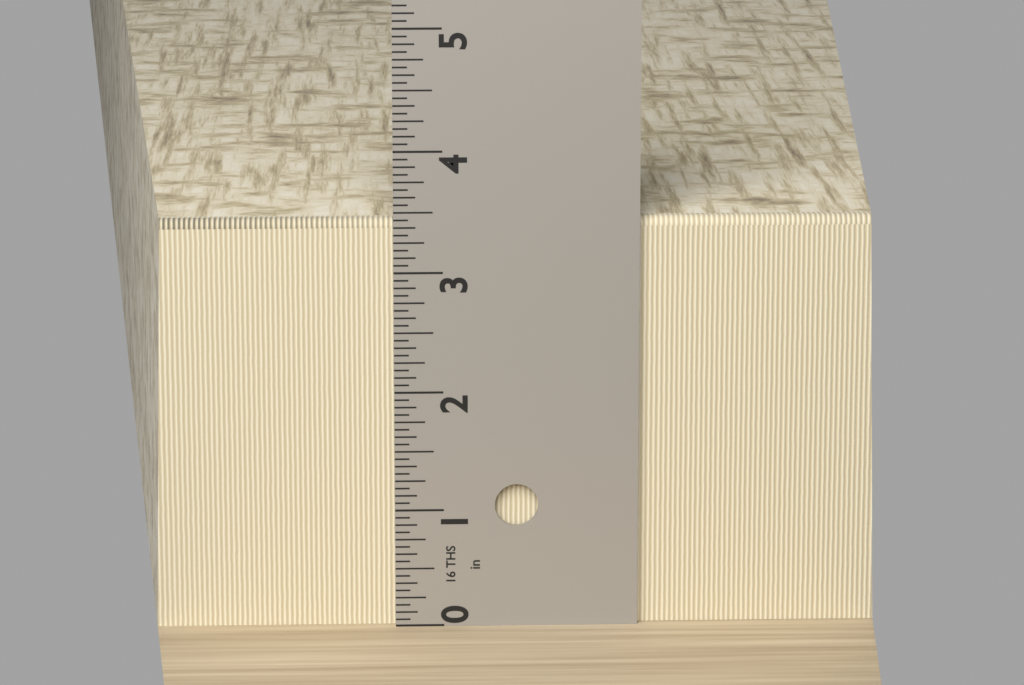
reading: 3.4375 in
